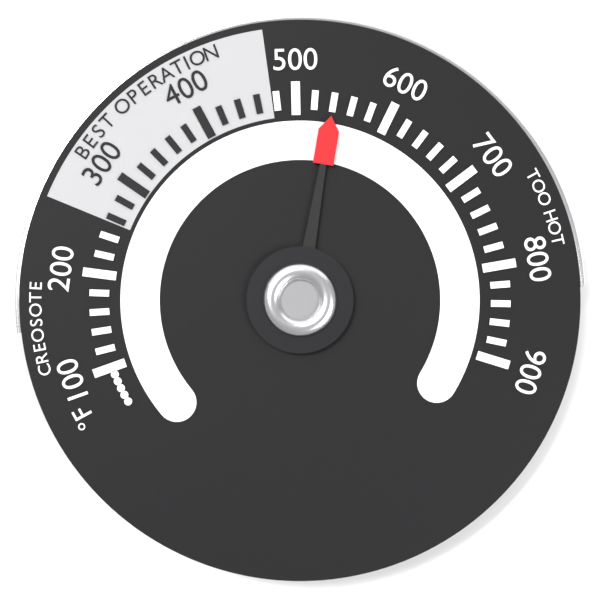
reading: 540 °F
